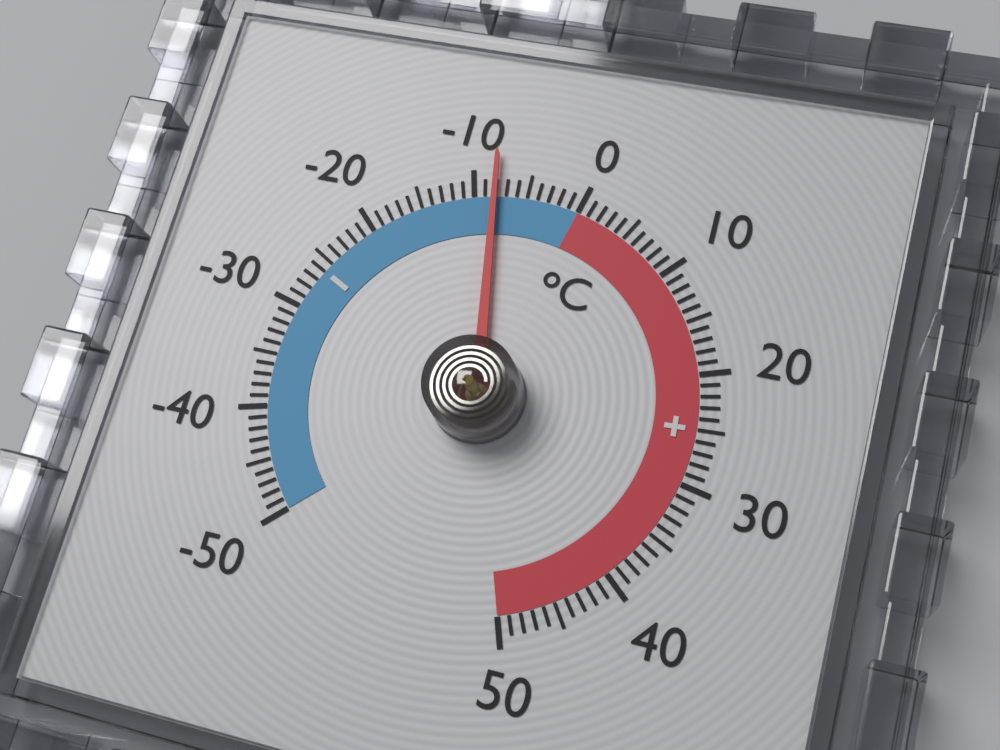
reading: -8 °C
